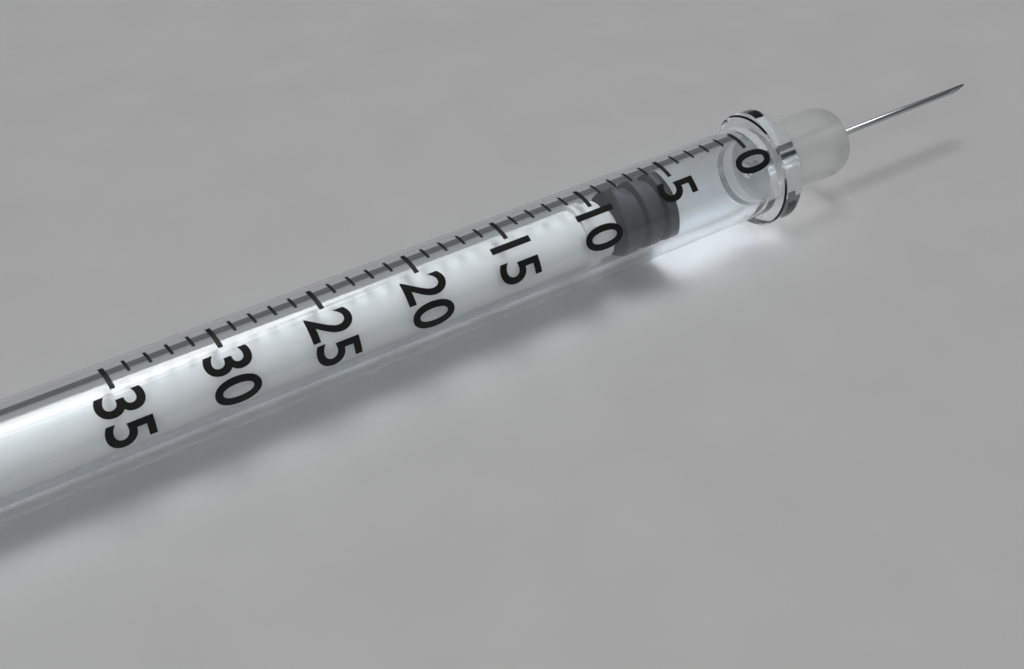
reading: 5 (no unit)
